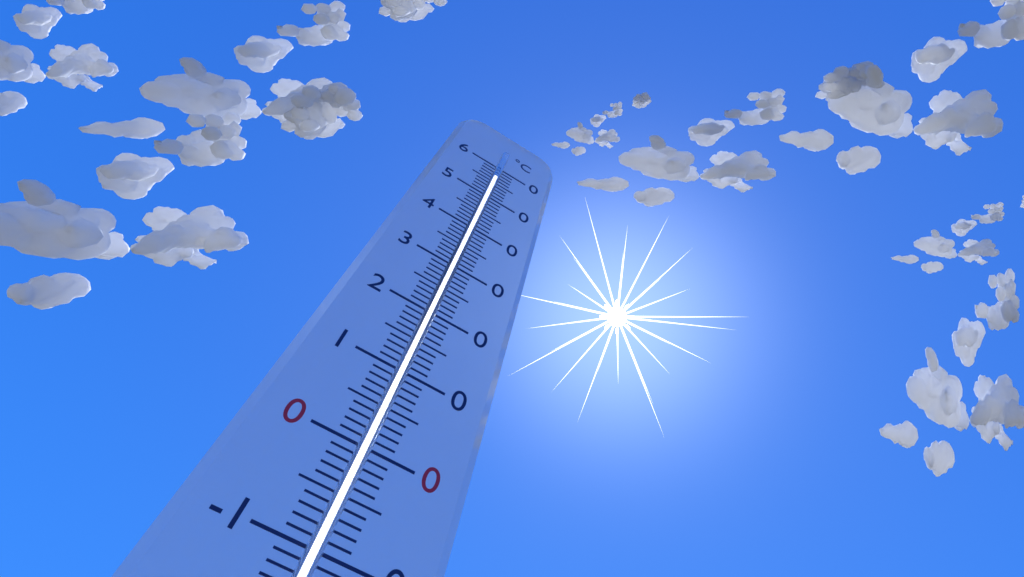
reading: 55 °C
